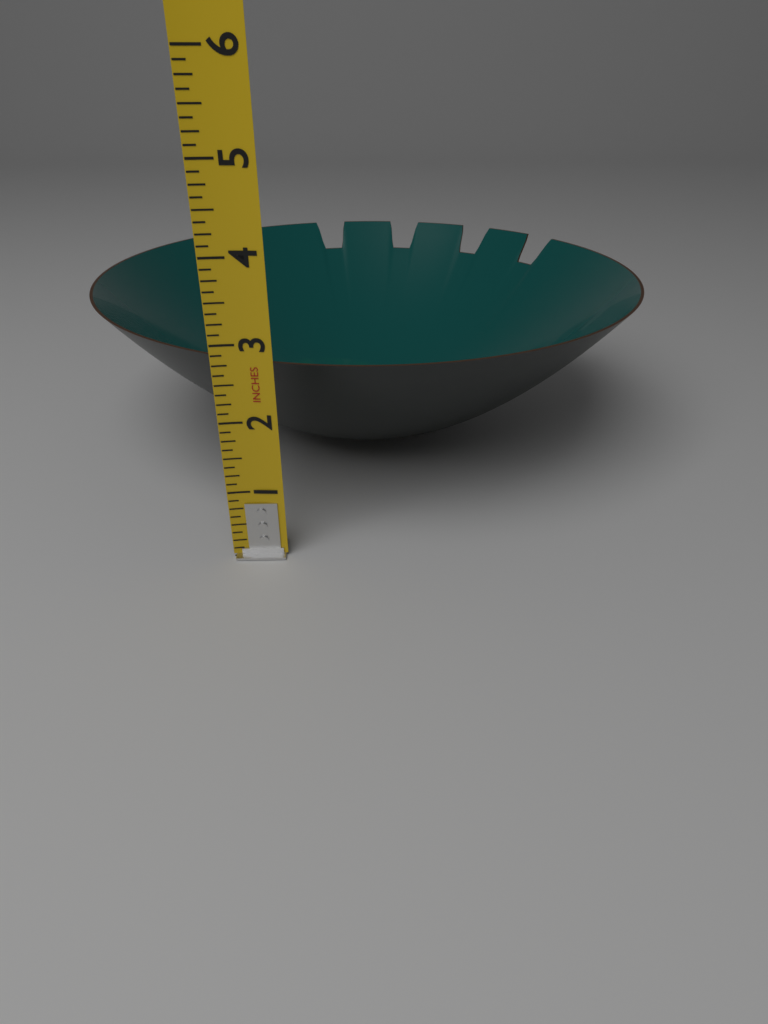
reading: 2.750 in
